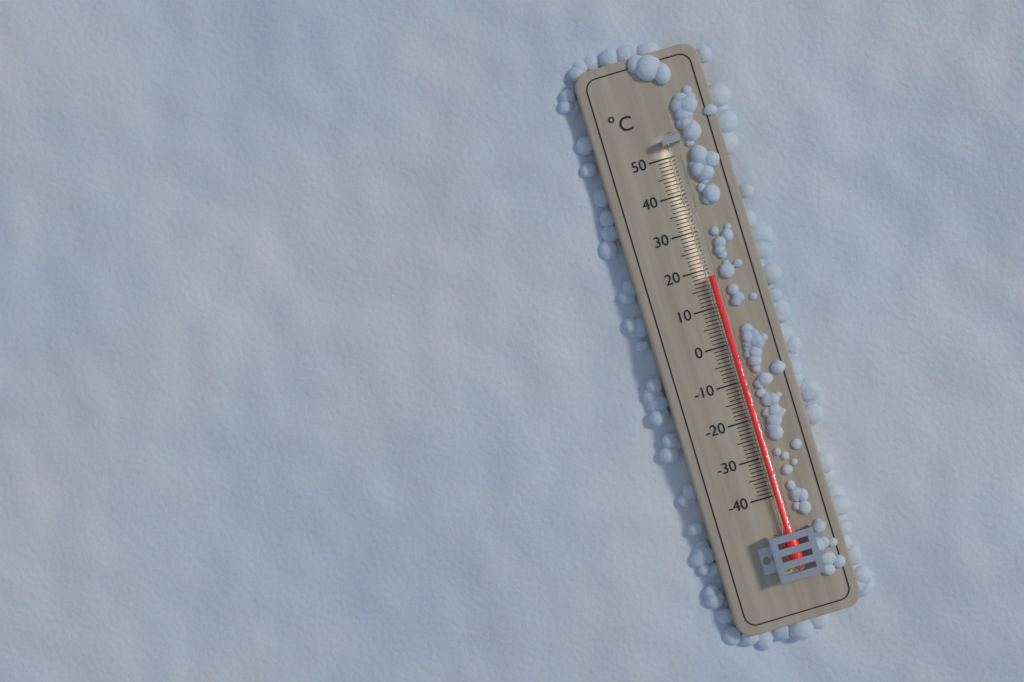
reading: 18 °C
